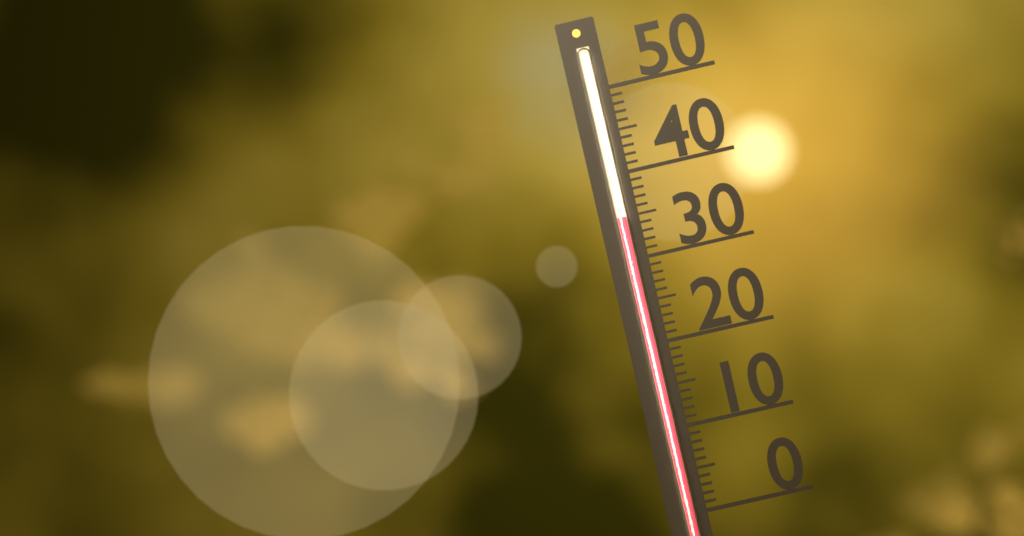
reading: 35 (no unit)
